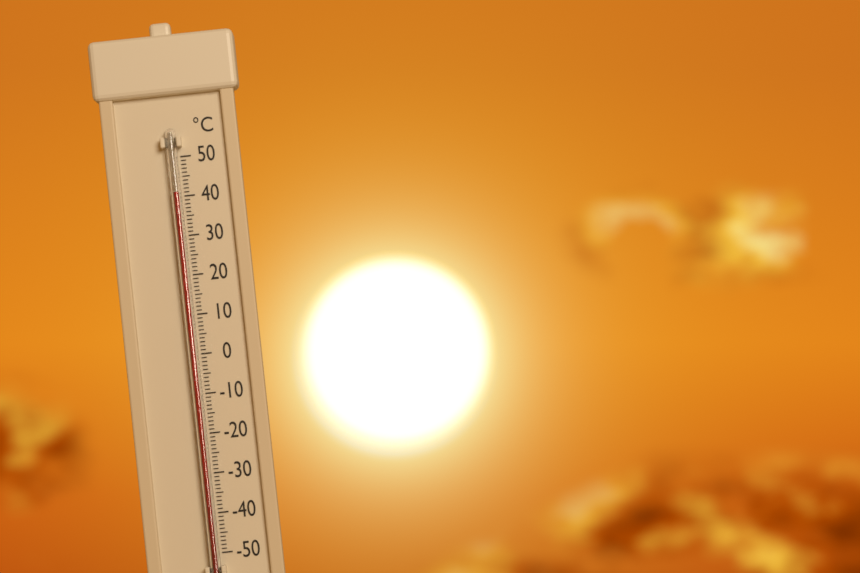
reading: 41 °C
